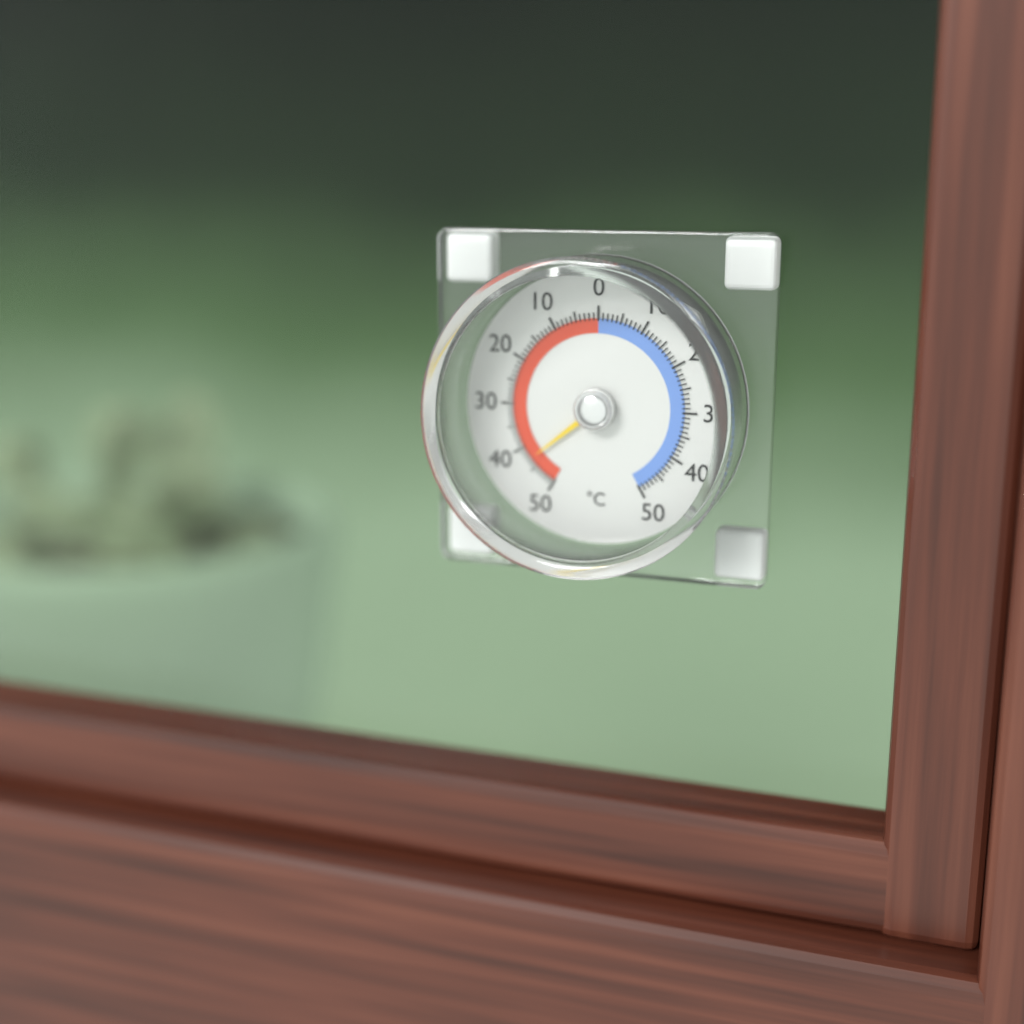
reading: 43 °C
